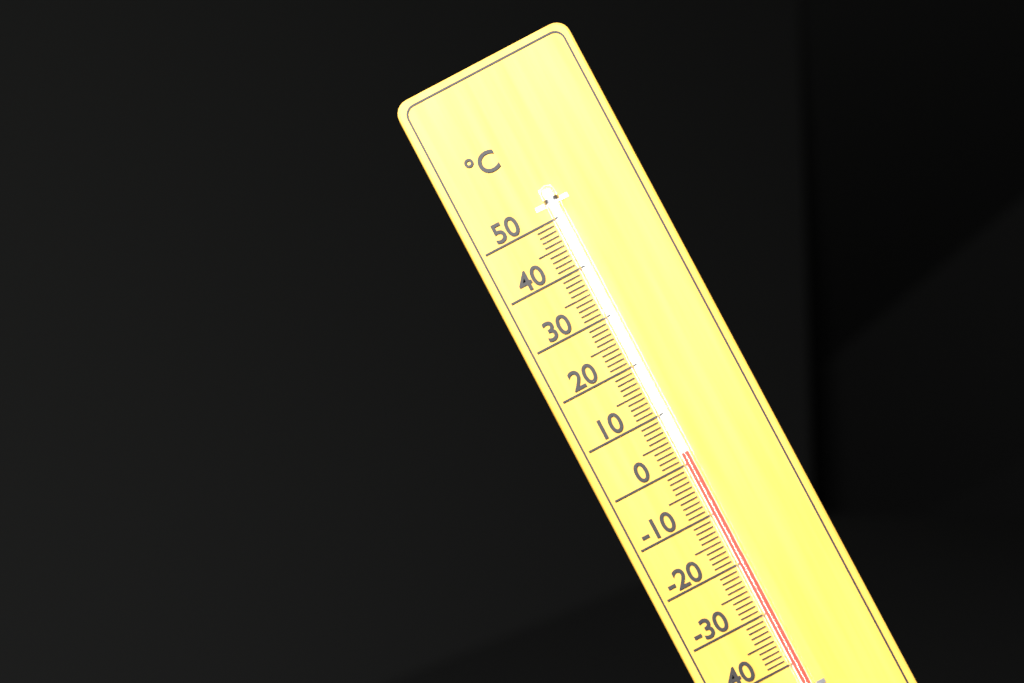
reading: 2 °C
